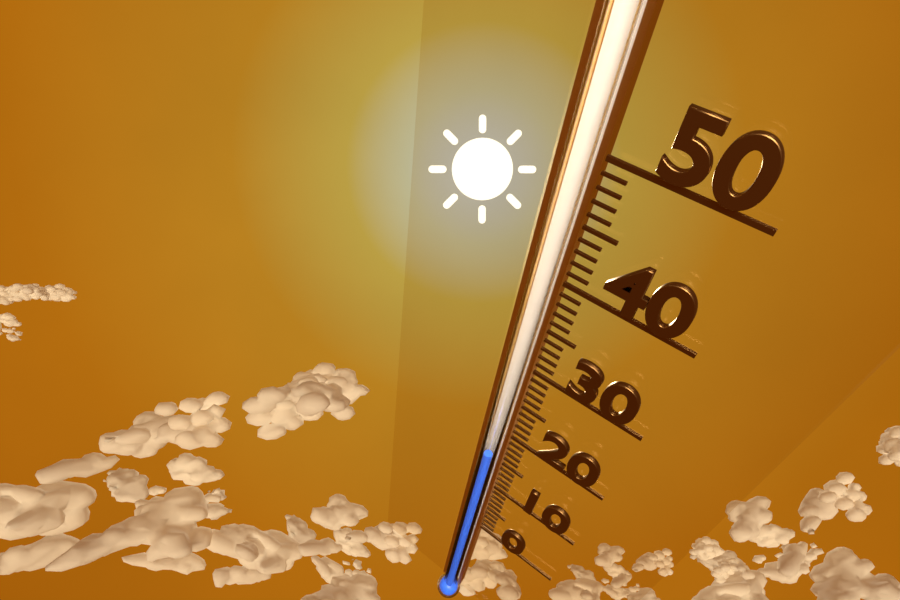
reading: 15 (no unit)
